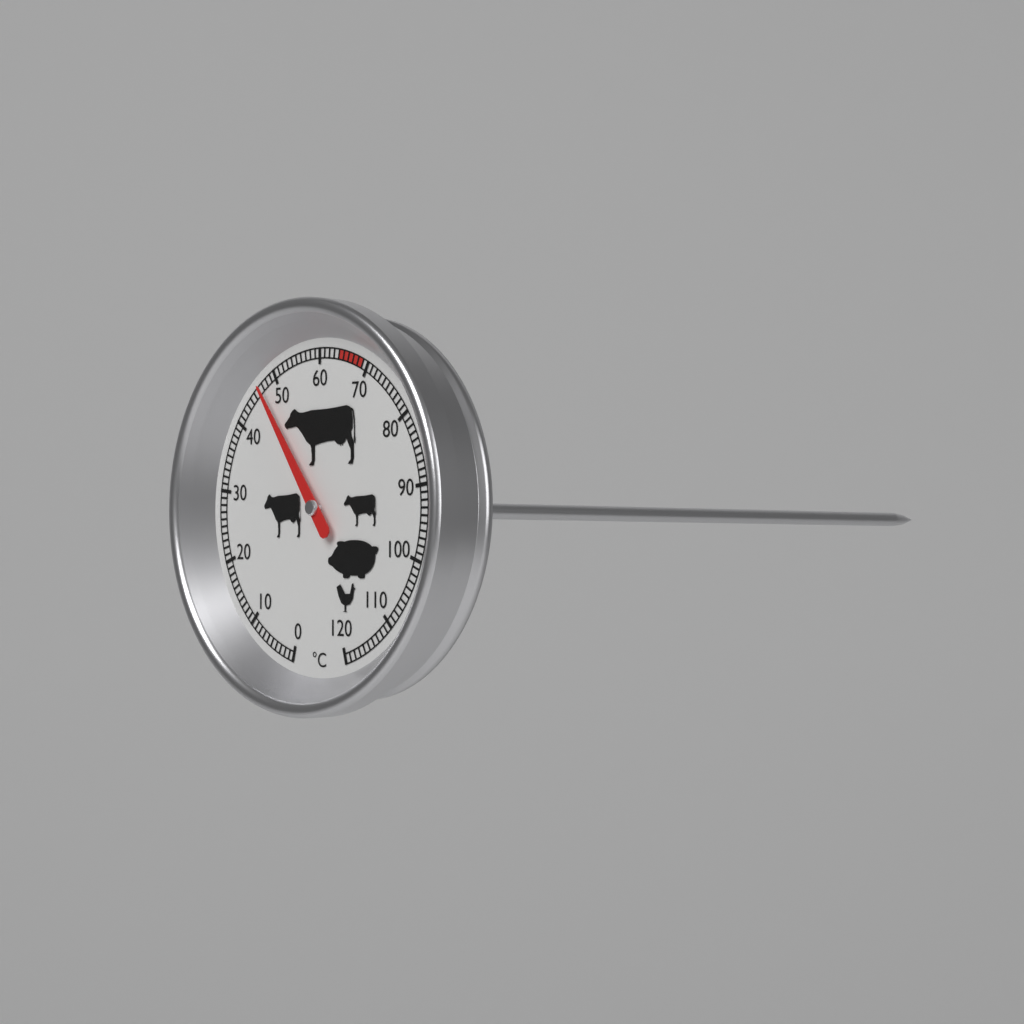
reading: 47 °C
